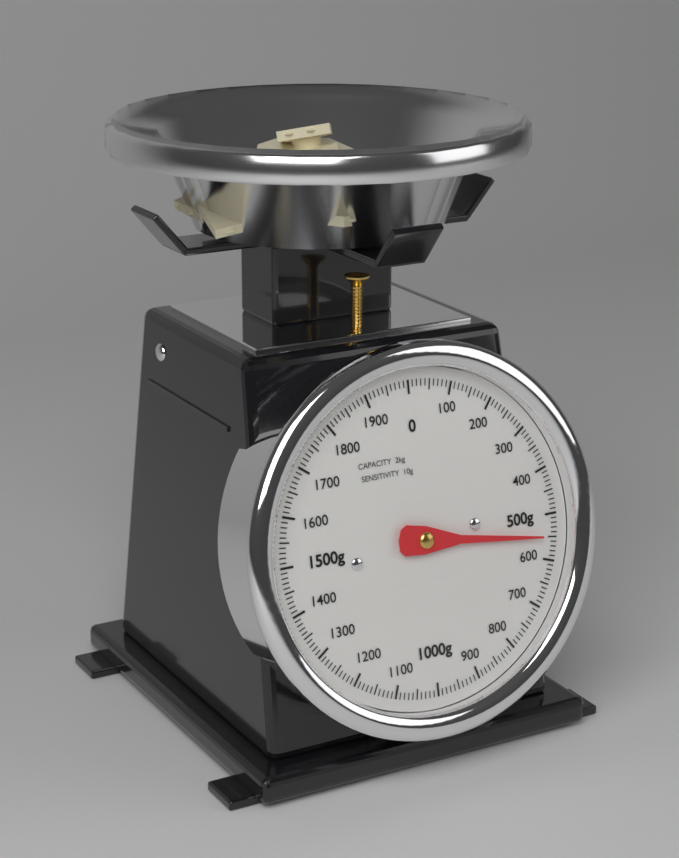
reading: 550 g
